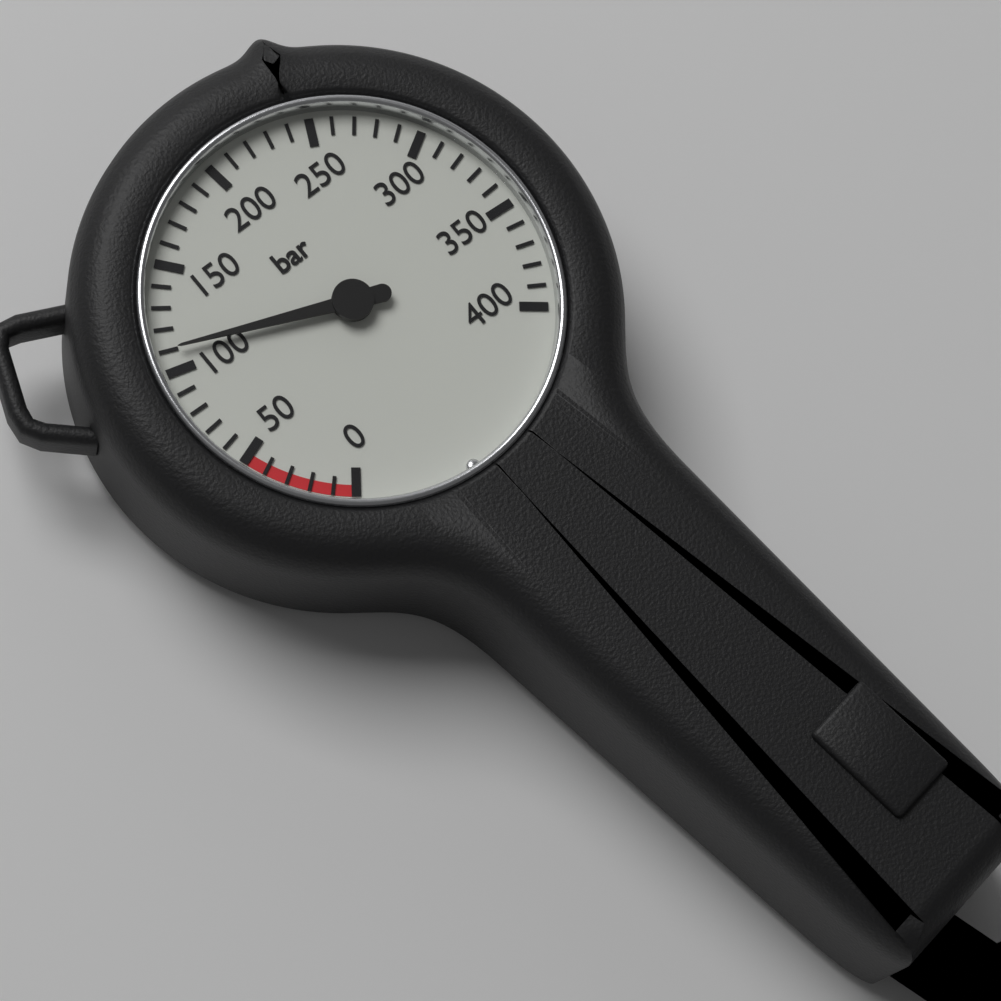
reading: 110 bar
